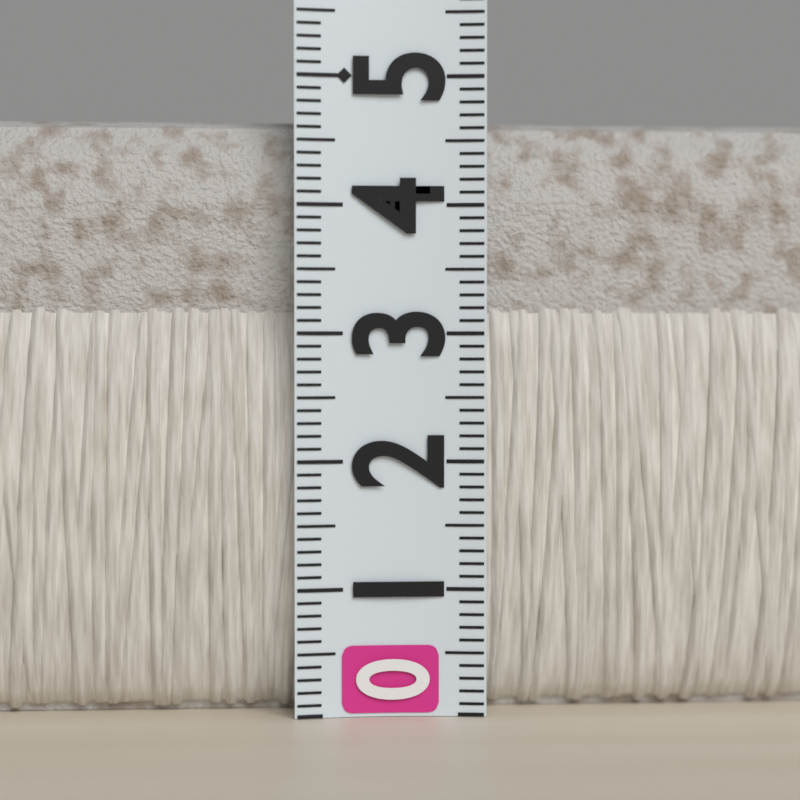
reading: 4.7 (no unit)
